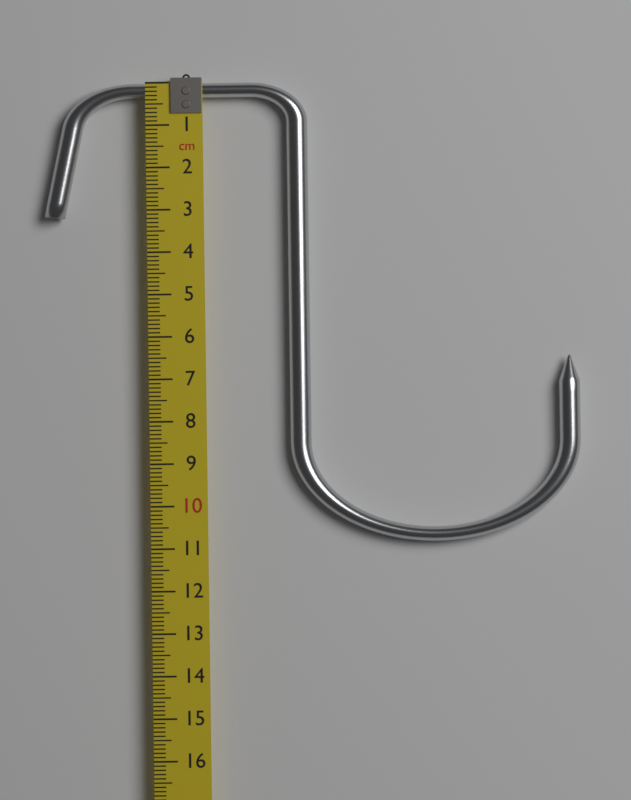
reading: 10.9 cm
